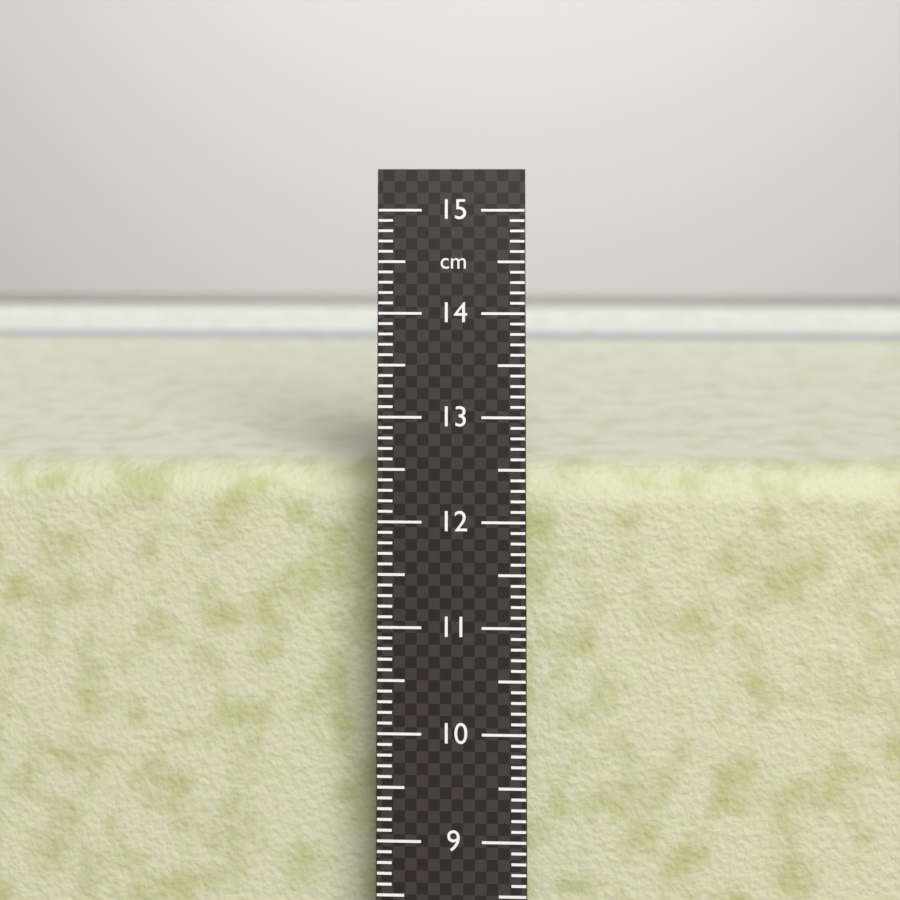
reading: 12.4 cm
